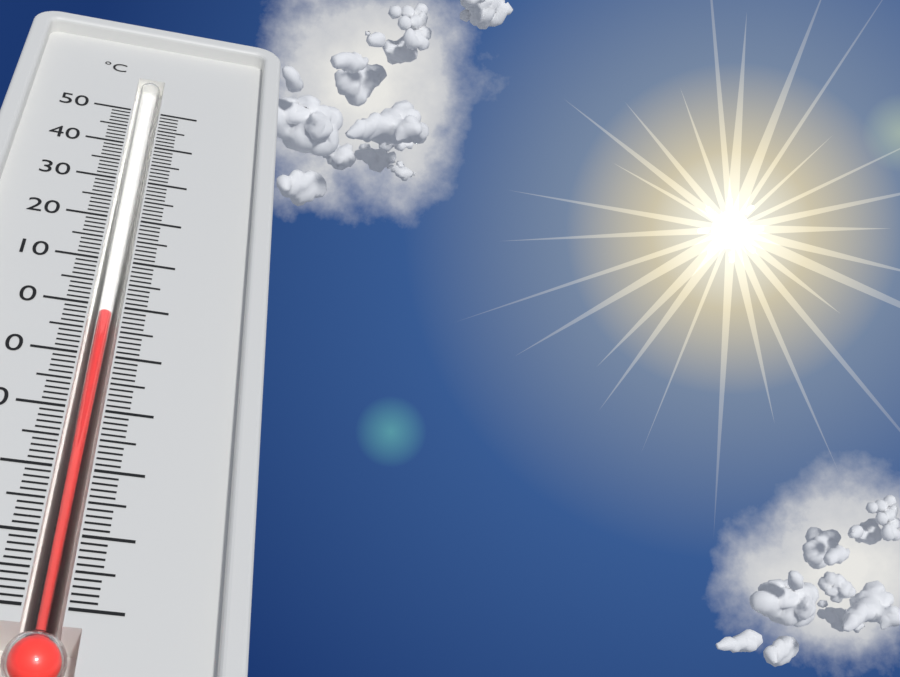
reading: -1 °C
